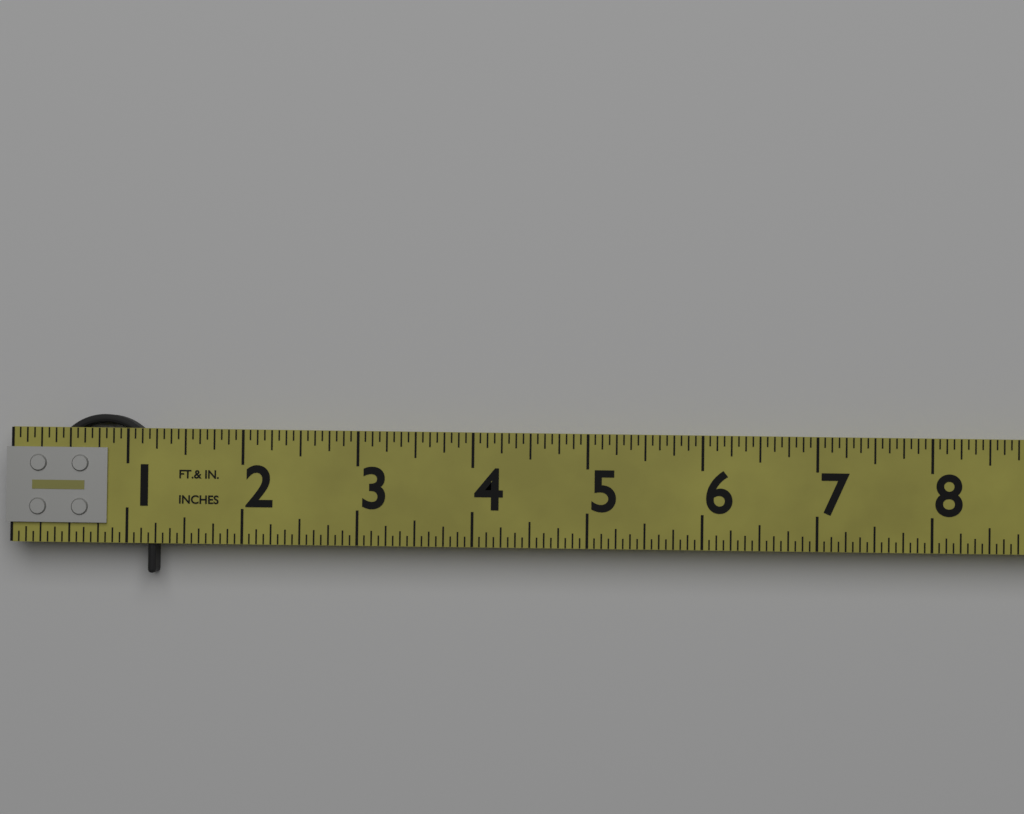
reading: 1.2500 in
